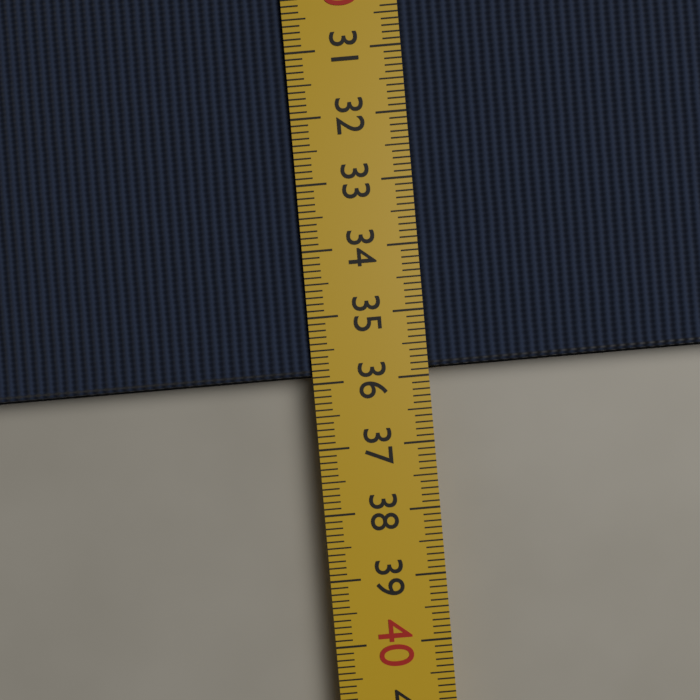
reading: 35.9 cm
